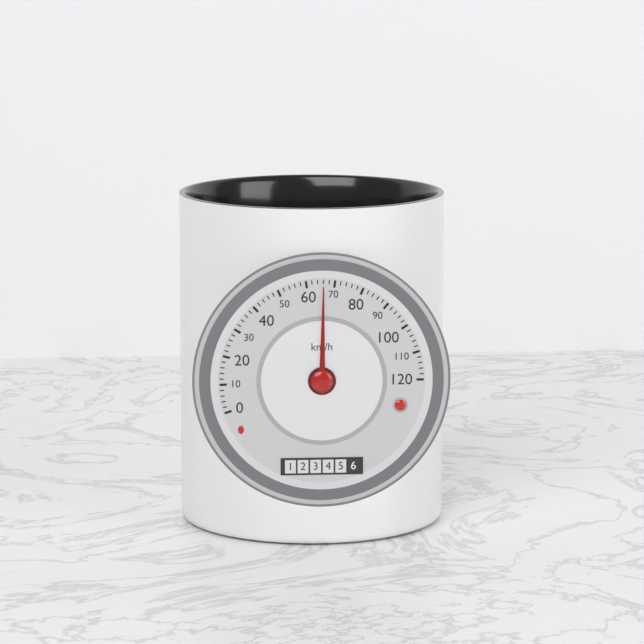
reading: 66 km/h
